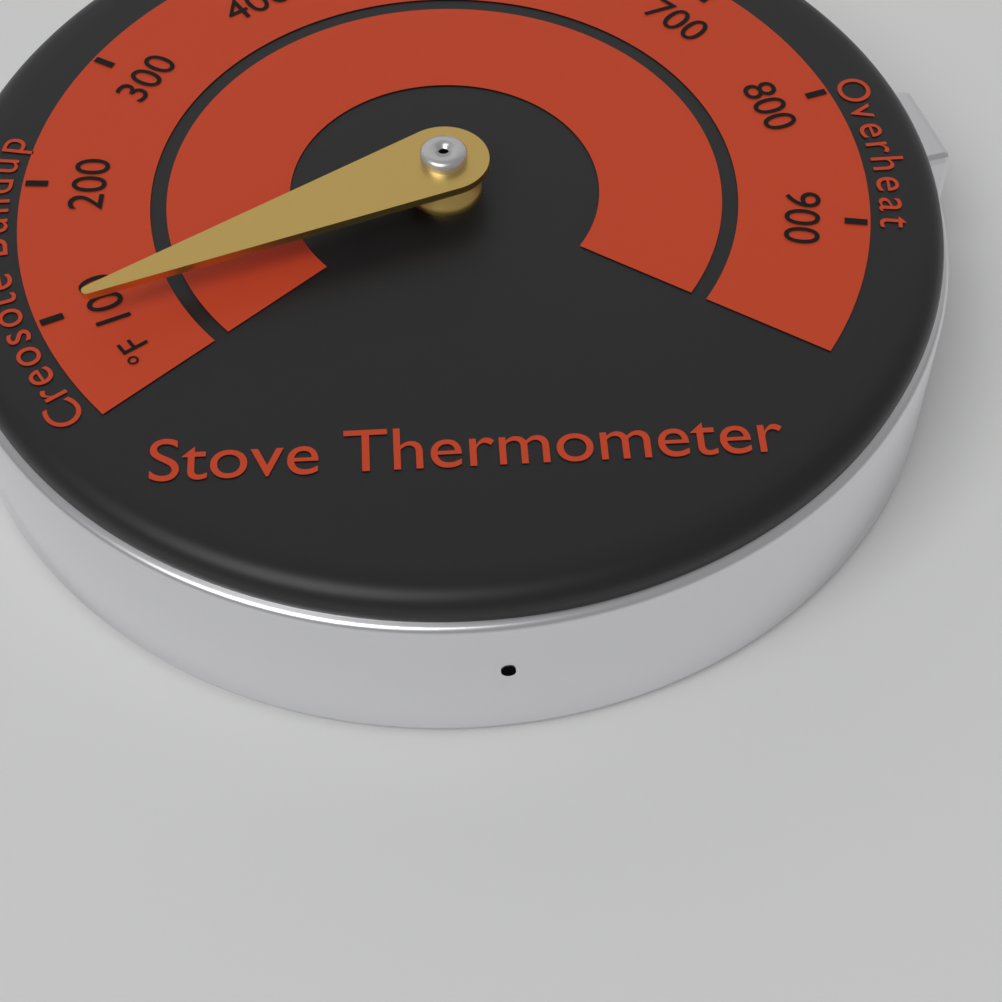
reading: 90 °F
